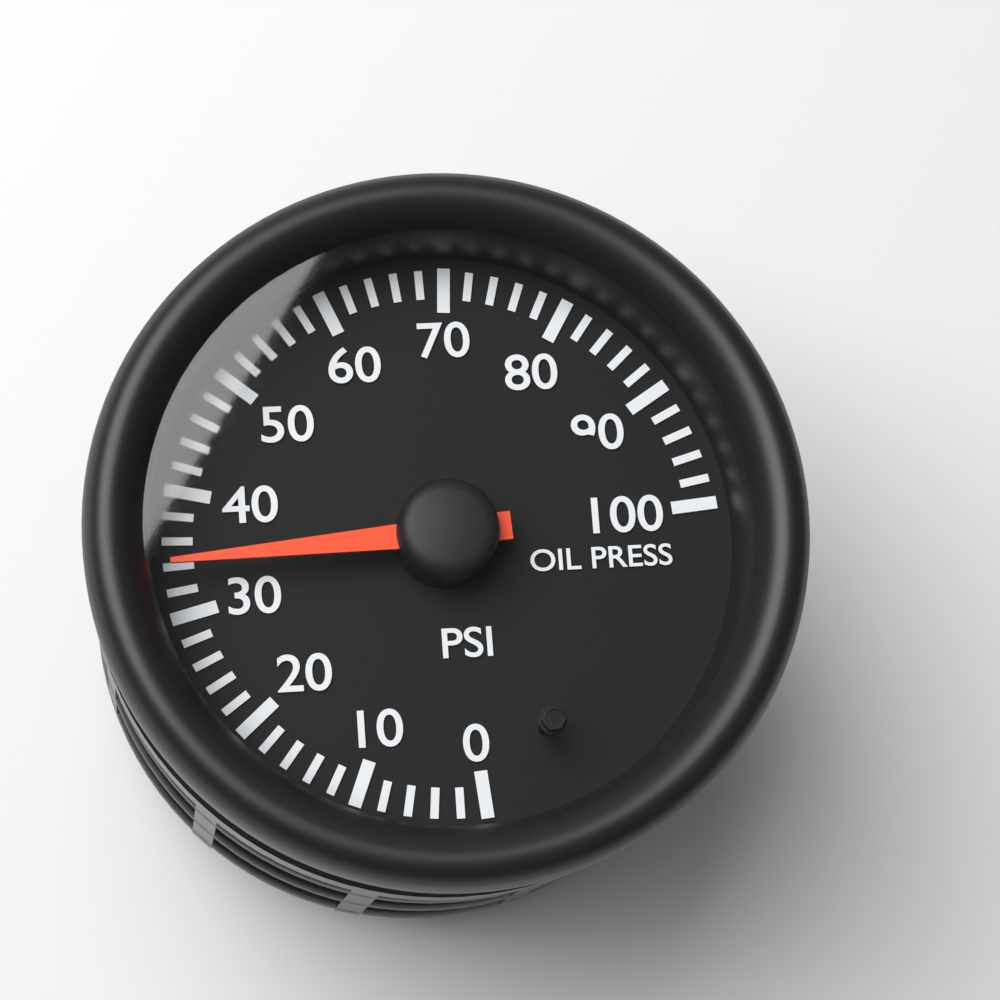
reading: 34 psi
